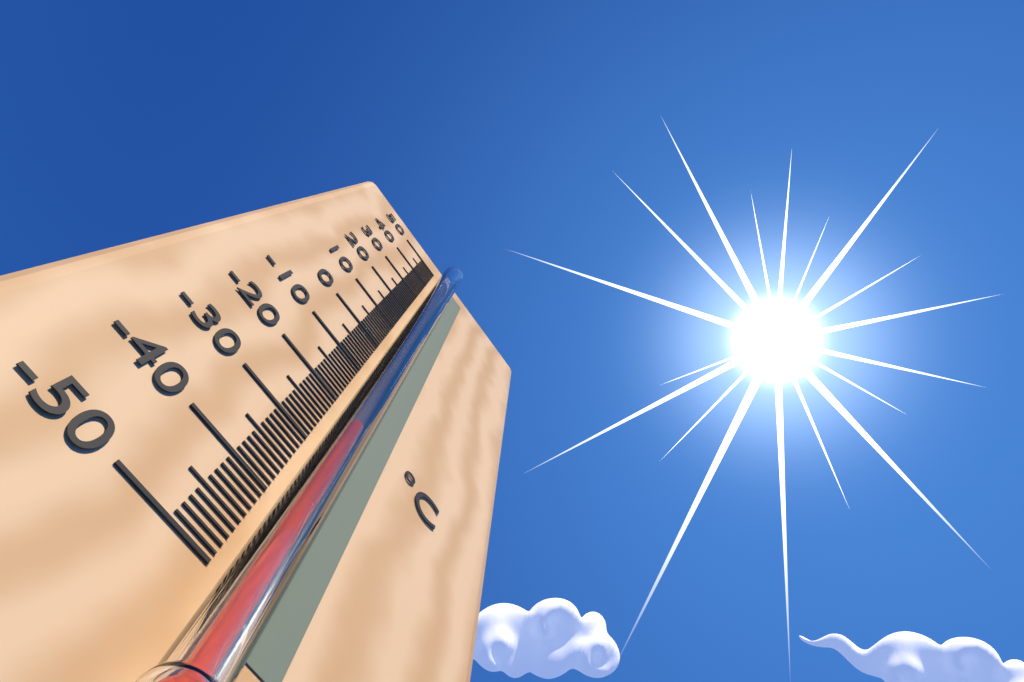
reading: -26 °C
